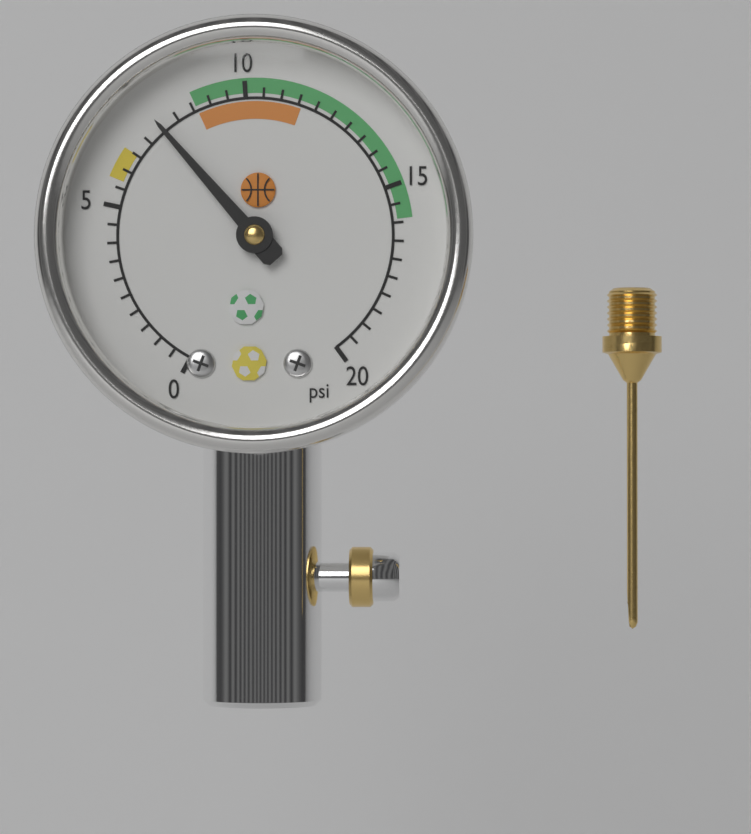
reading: 7.5 psi
